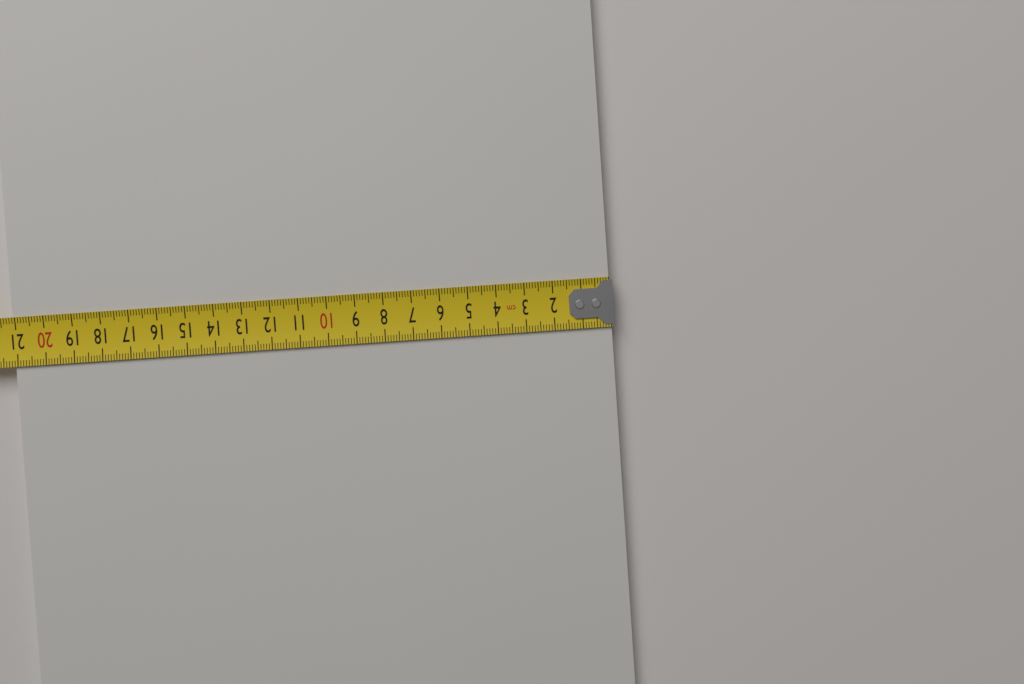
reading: 21.1 cm
